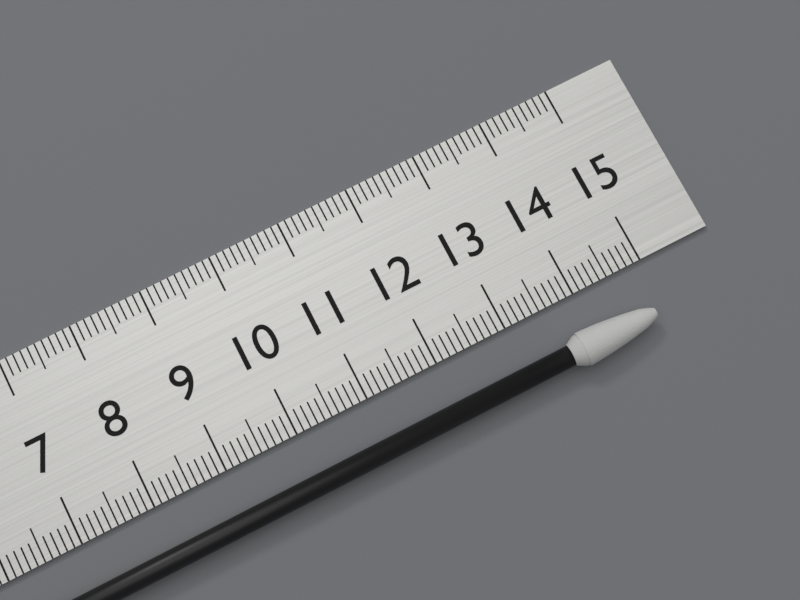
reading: 14.8 cm
